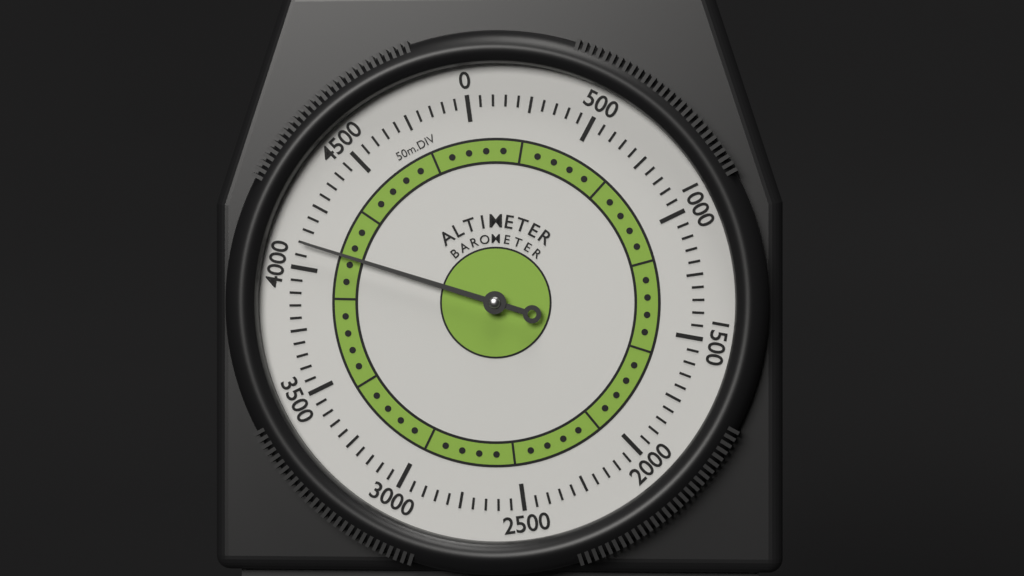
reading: 4100 m
